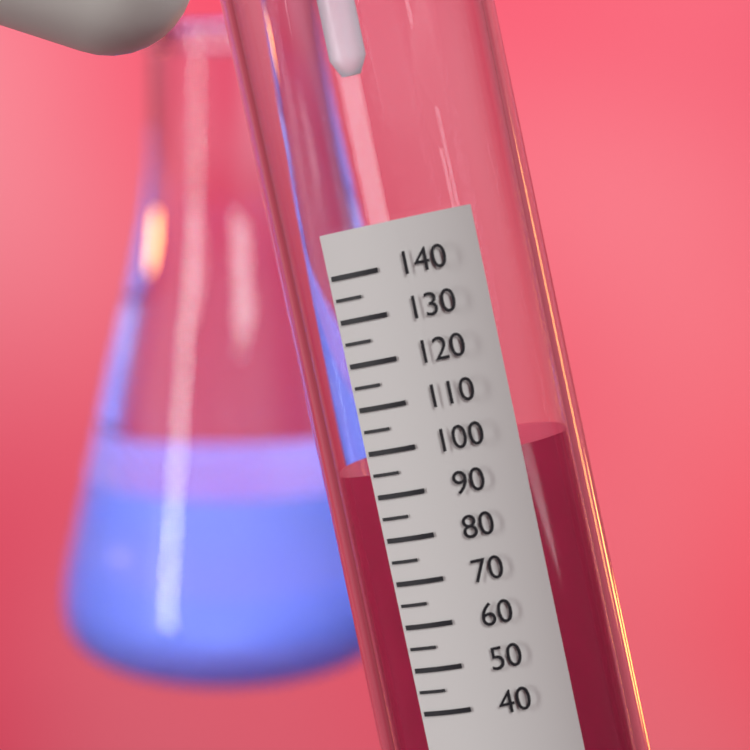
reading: 95 (no unit)
